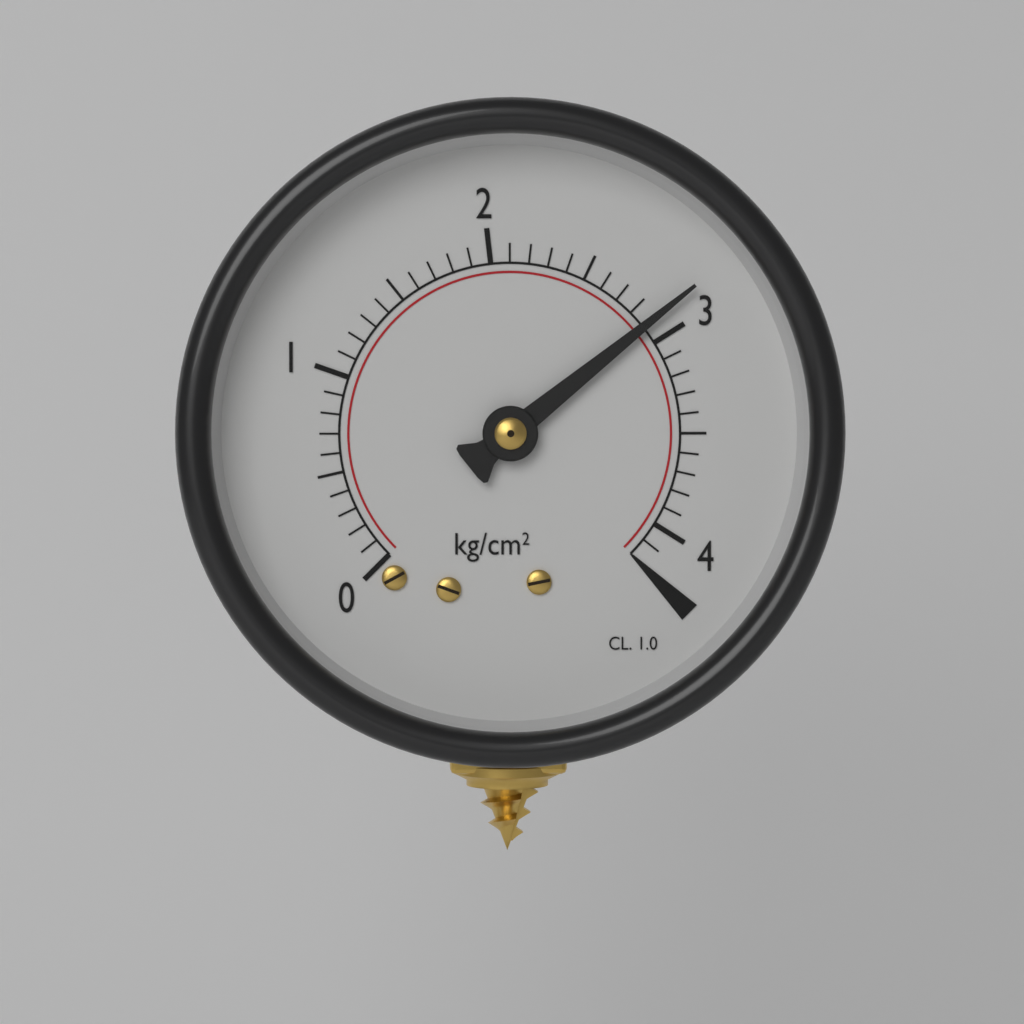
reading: 2.9 kg/cm²
